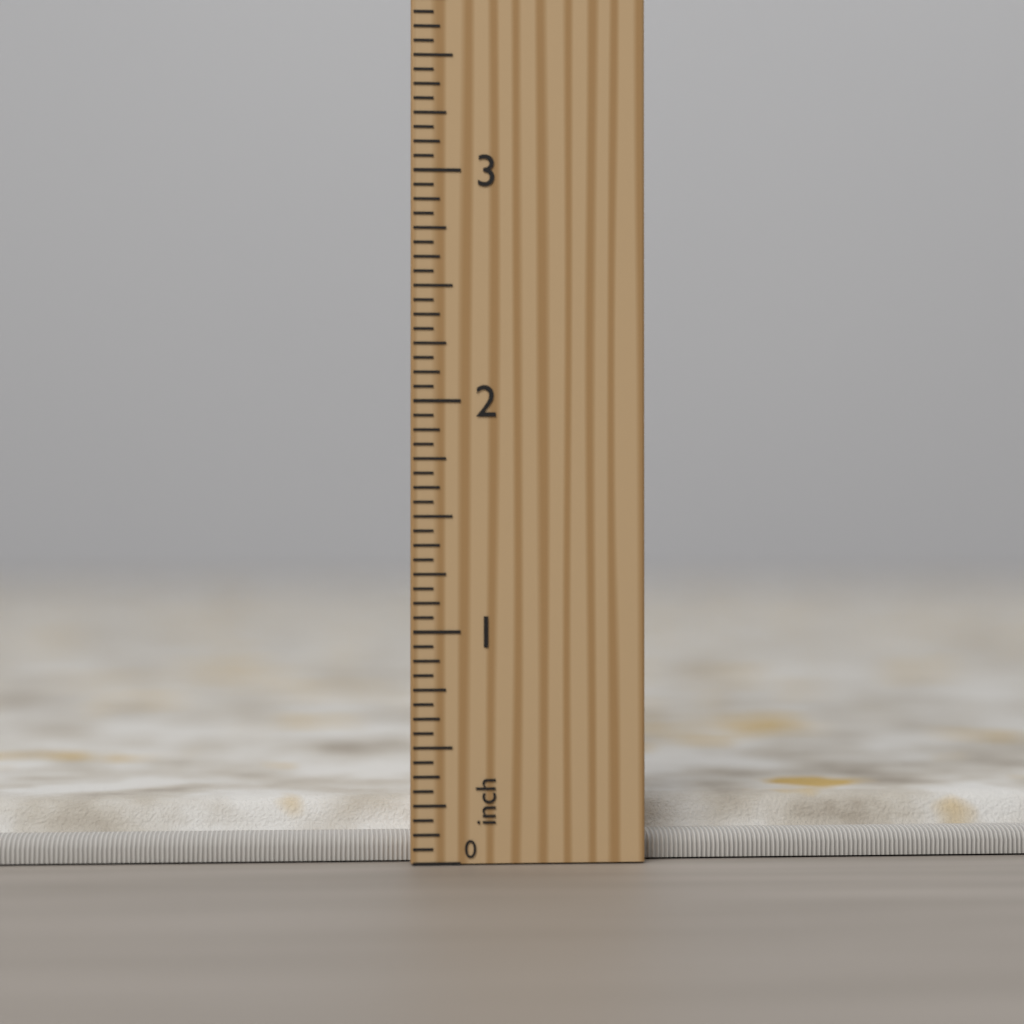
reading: 0.2500 inch
